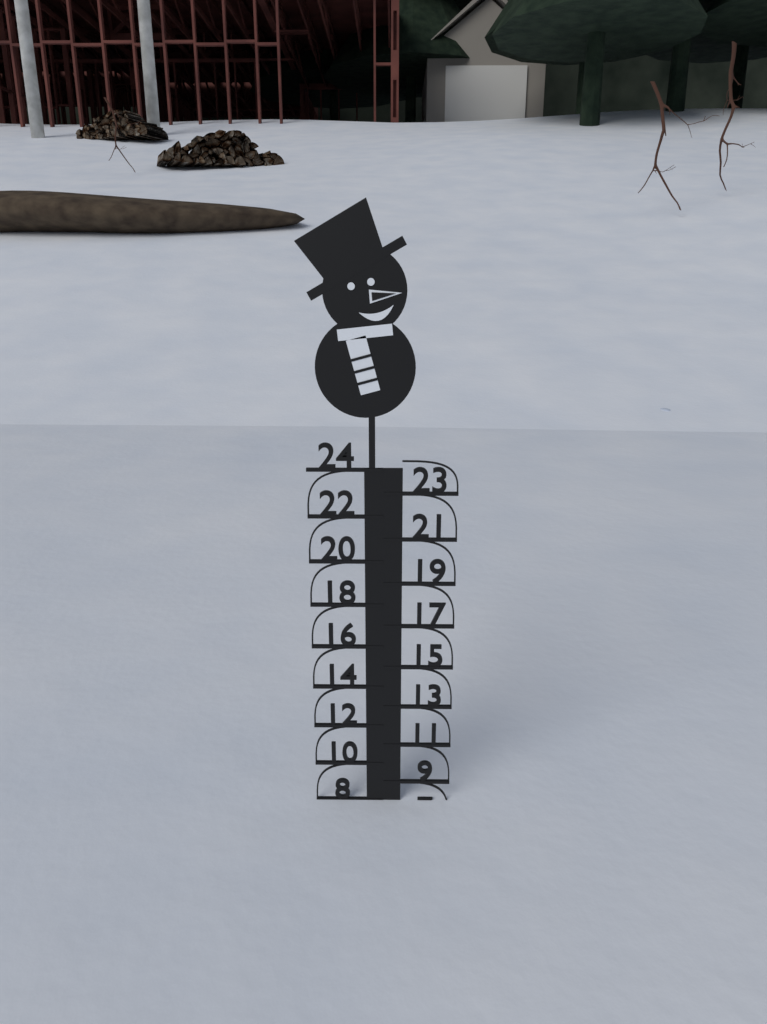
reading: 8 (no unit)
